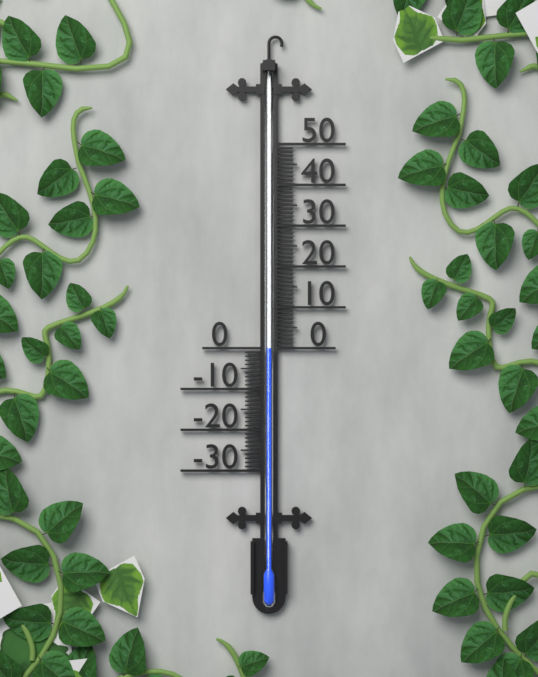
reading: 0 (no unit)
